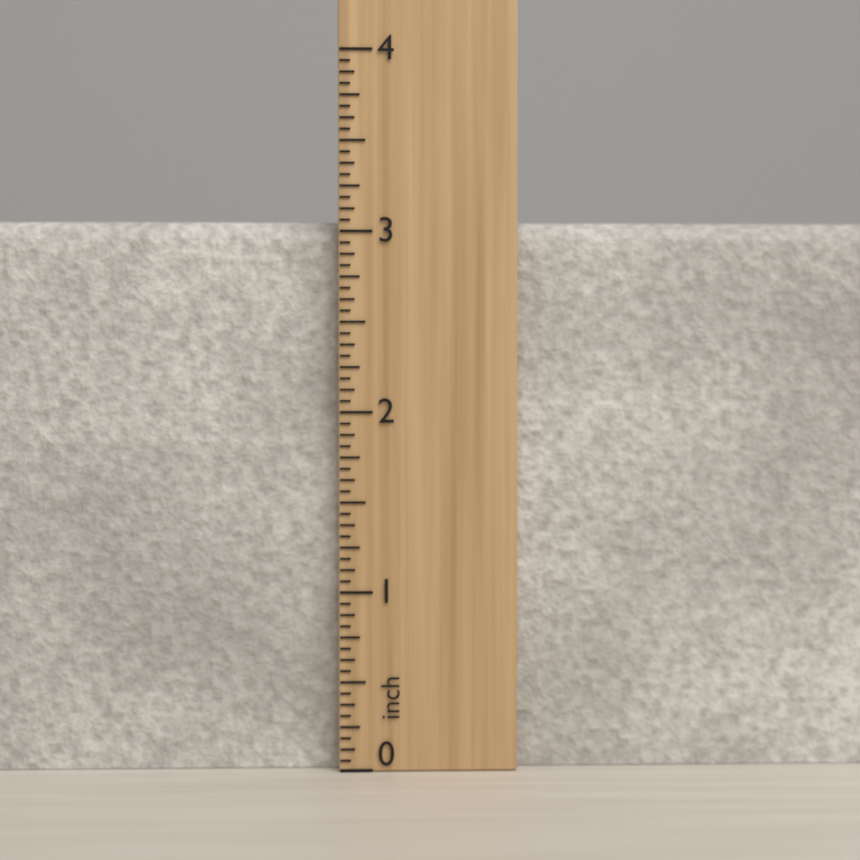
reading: 3.0625 inch
